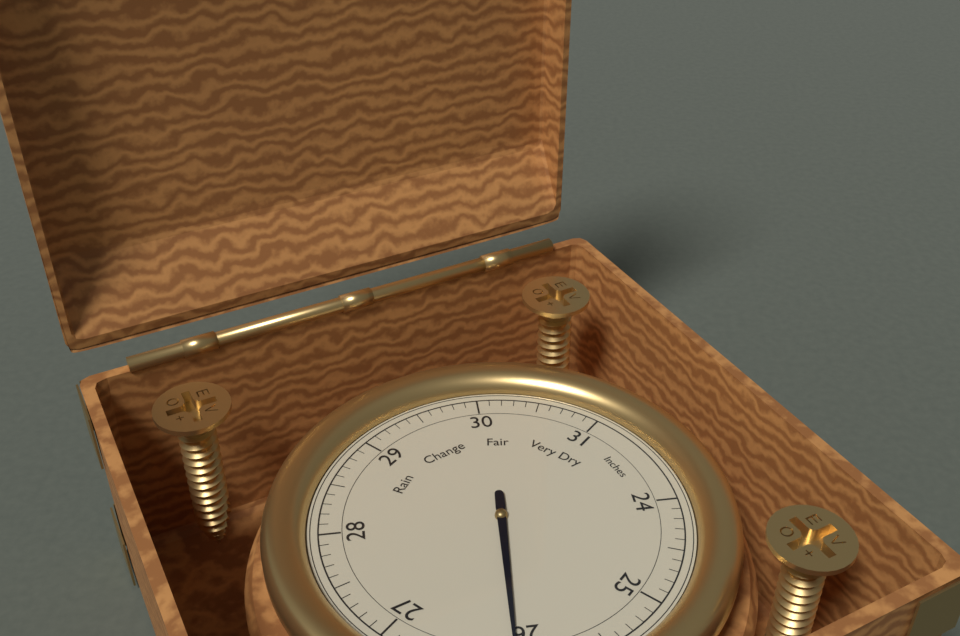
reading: 26.1 Inches
